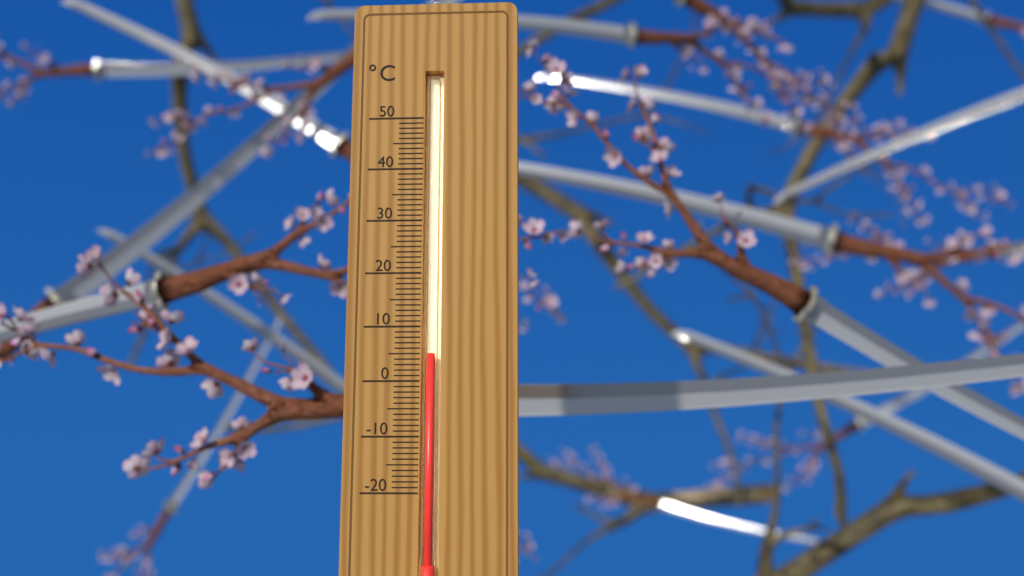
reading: 5 °C
